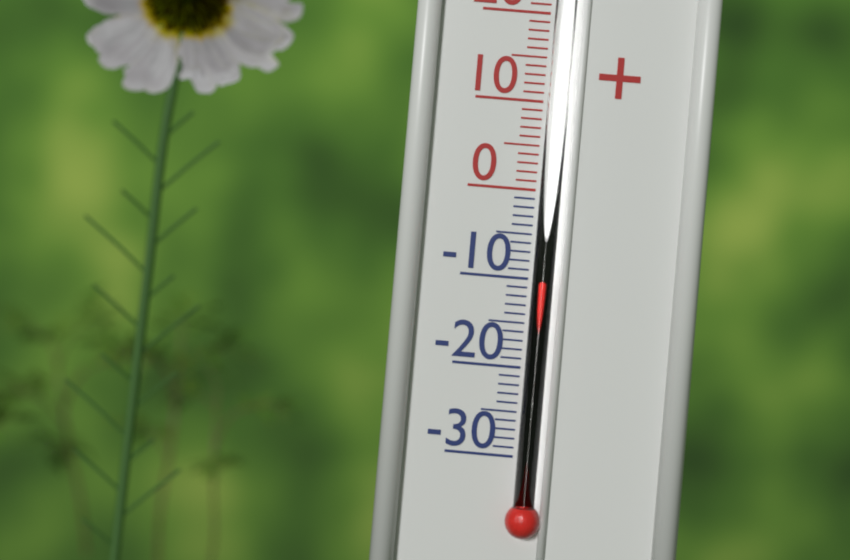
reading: -10 °C
